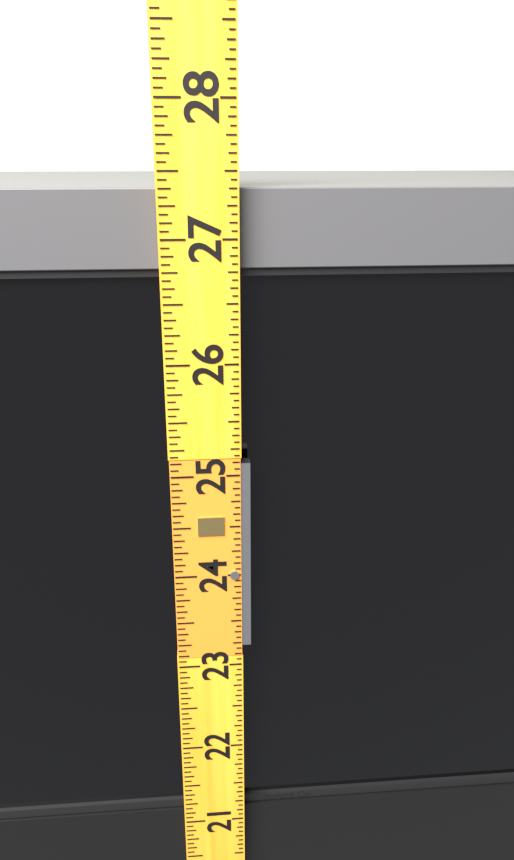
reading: 27.3750 (no unit)
